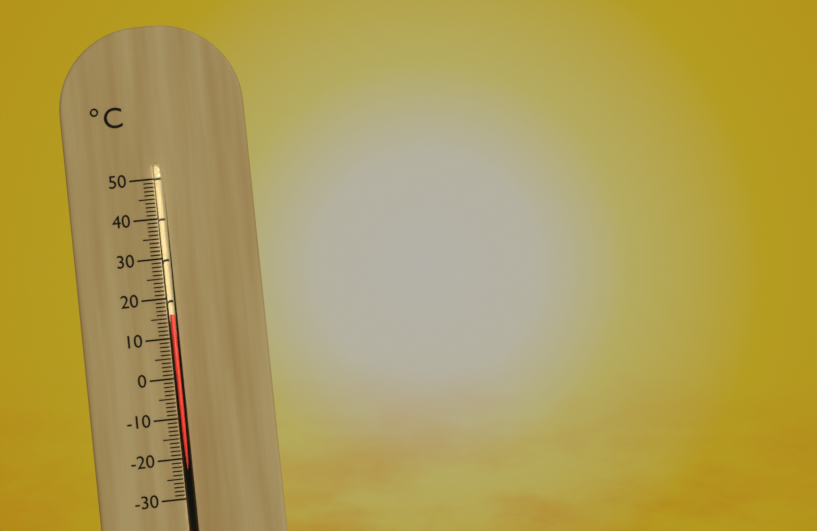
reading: 16 °C
